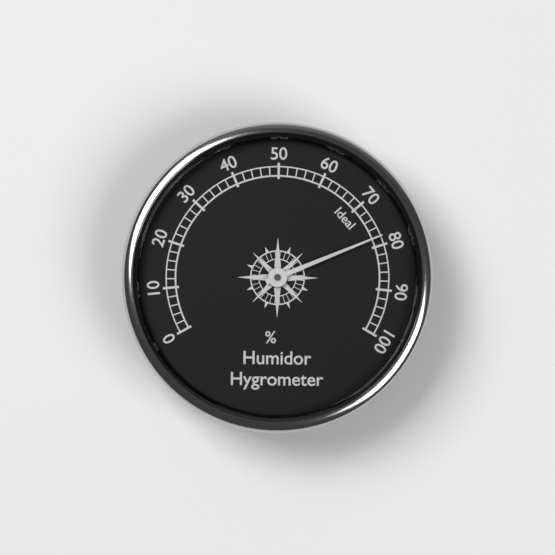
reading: 78 %
